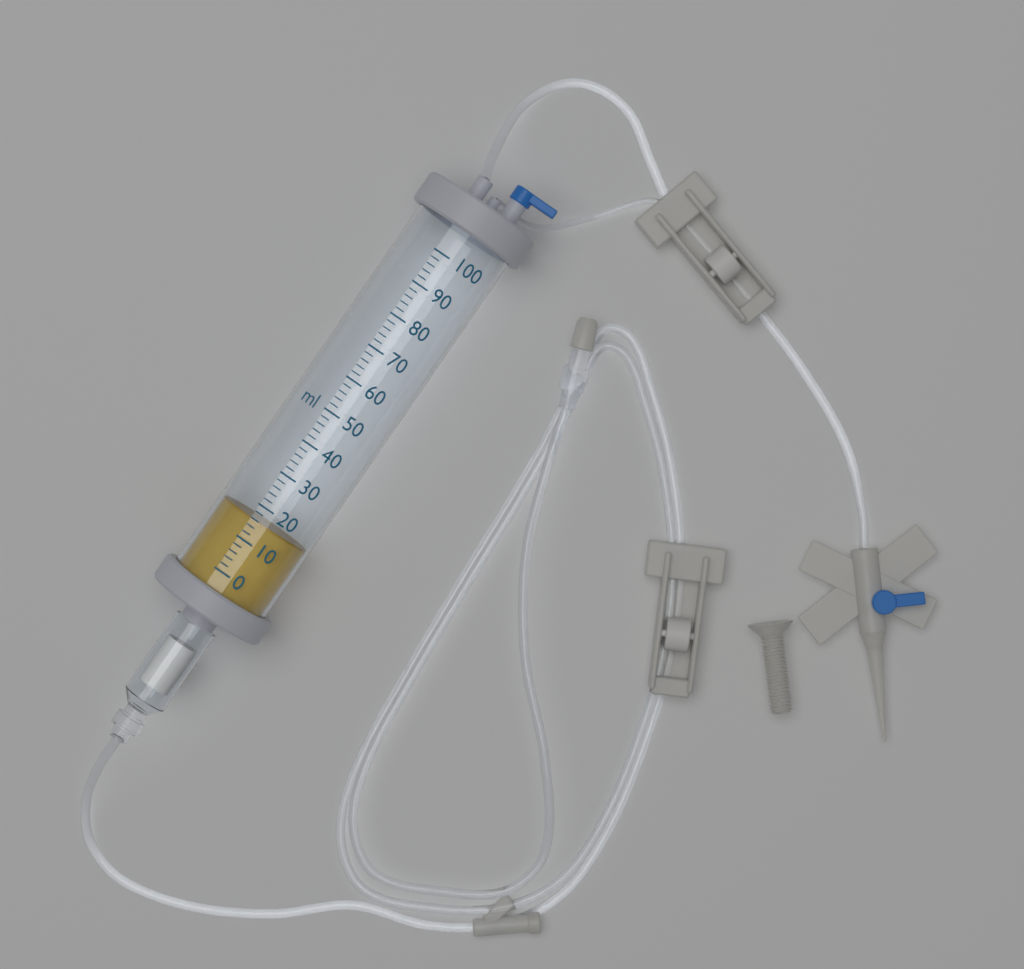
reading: 16 ml
